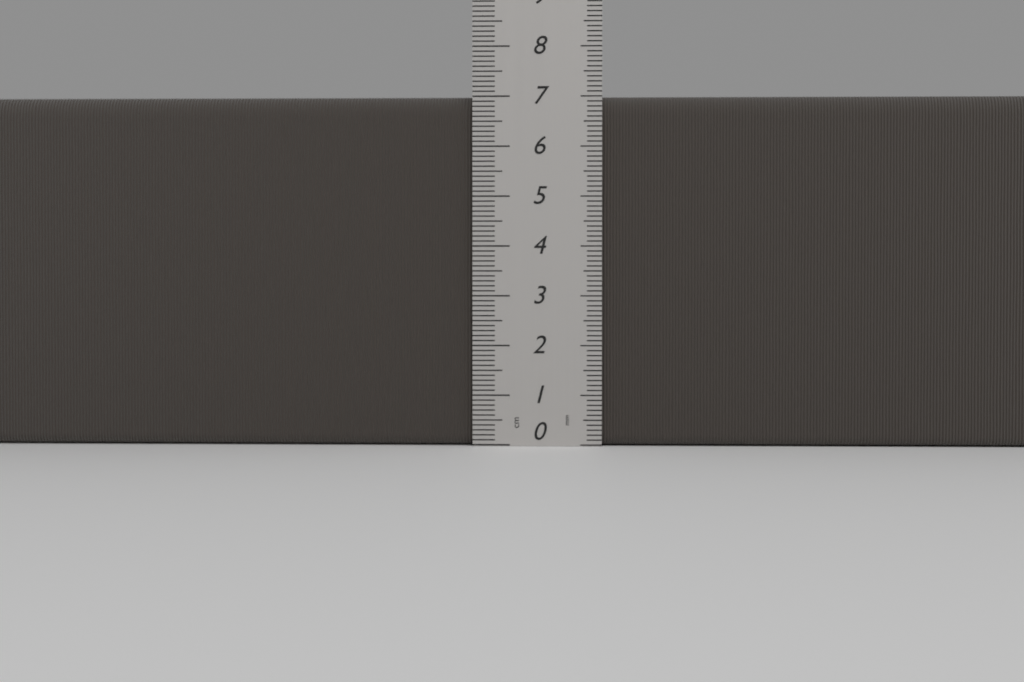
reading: 7.0 cm
